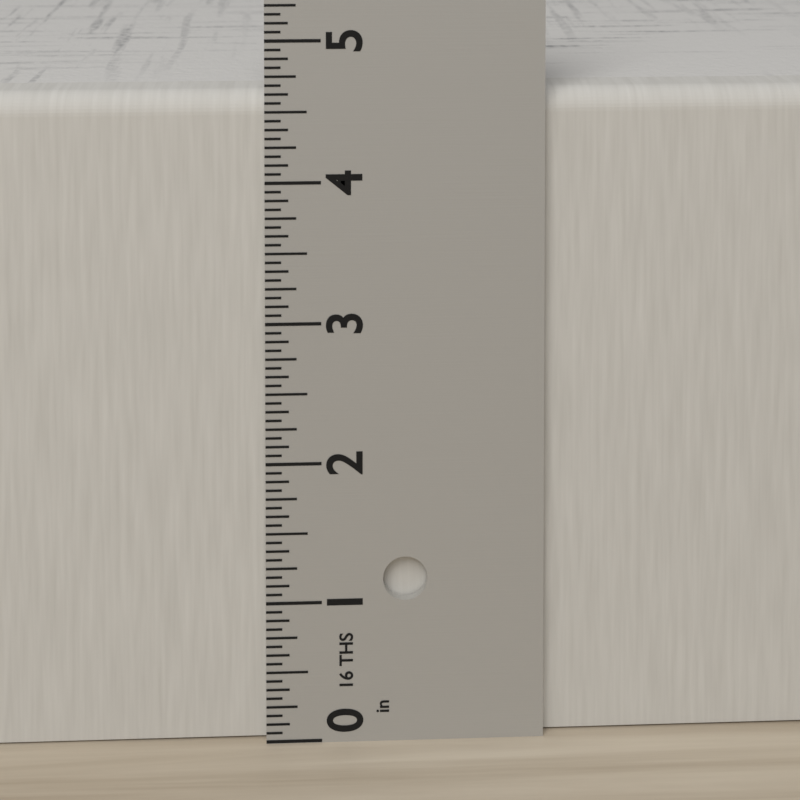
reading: 4.6250 in
